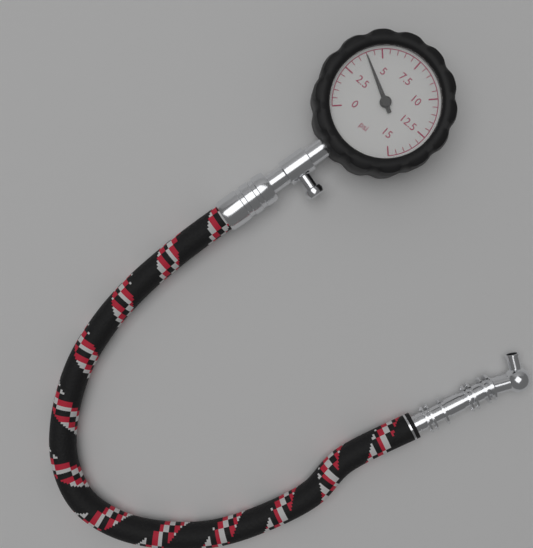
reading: 4.0 psi
